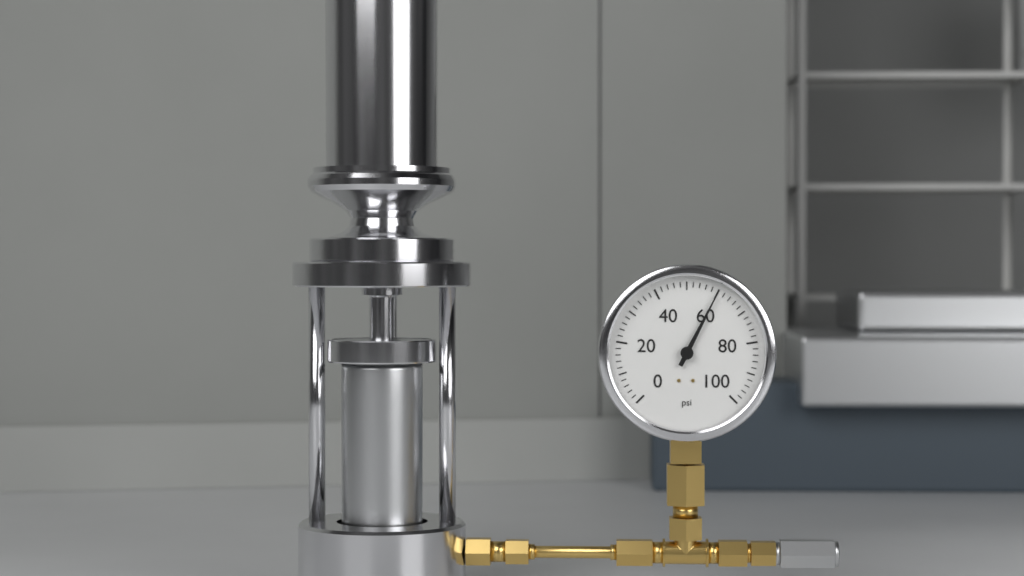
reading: 60 psi
